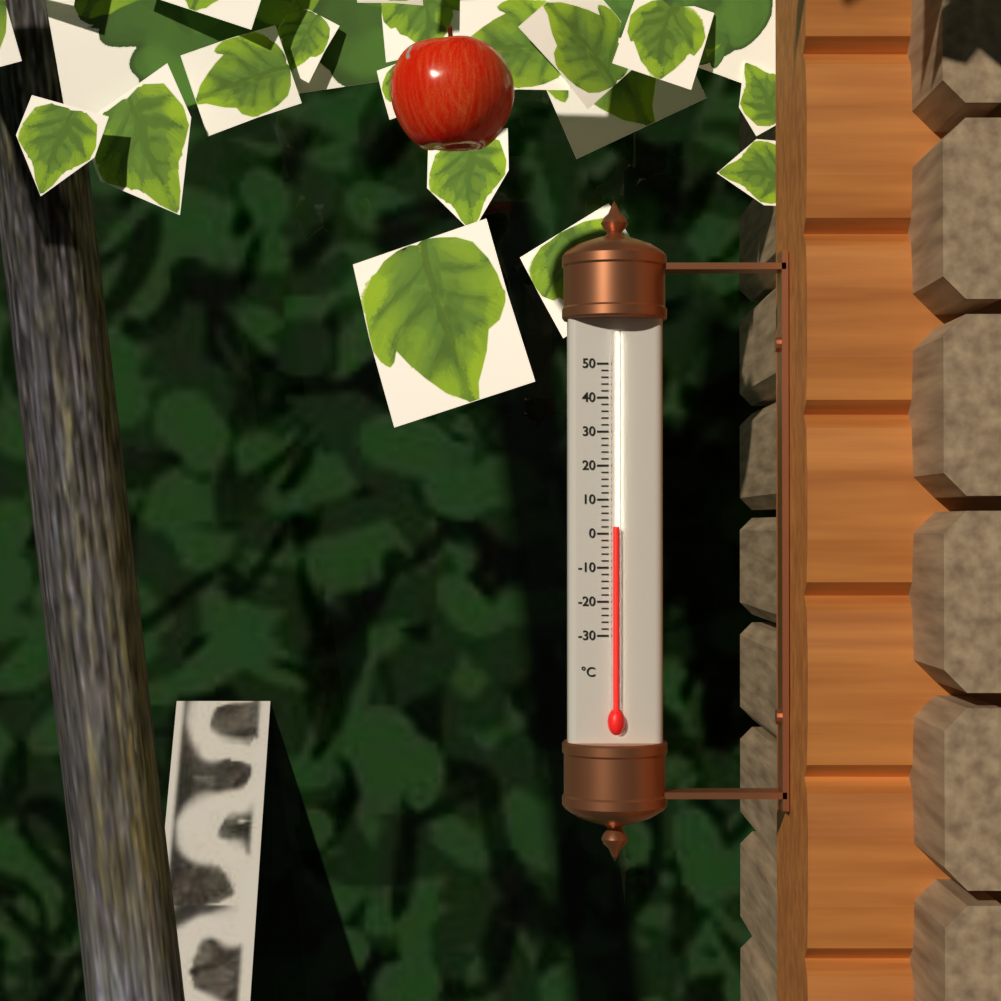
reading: 2 °C
